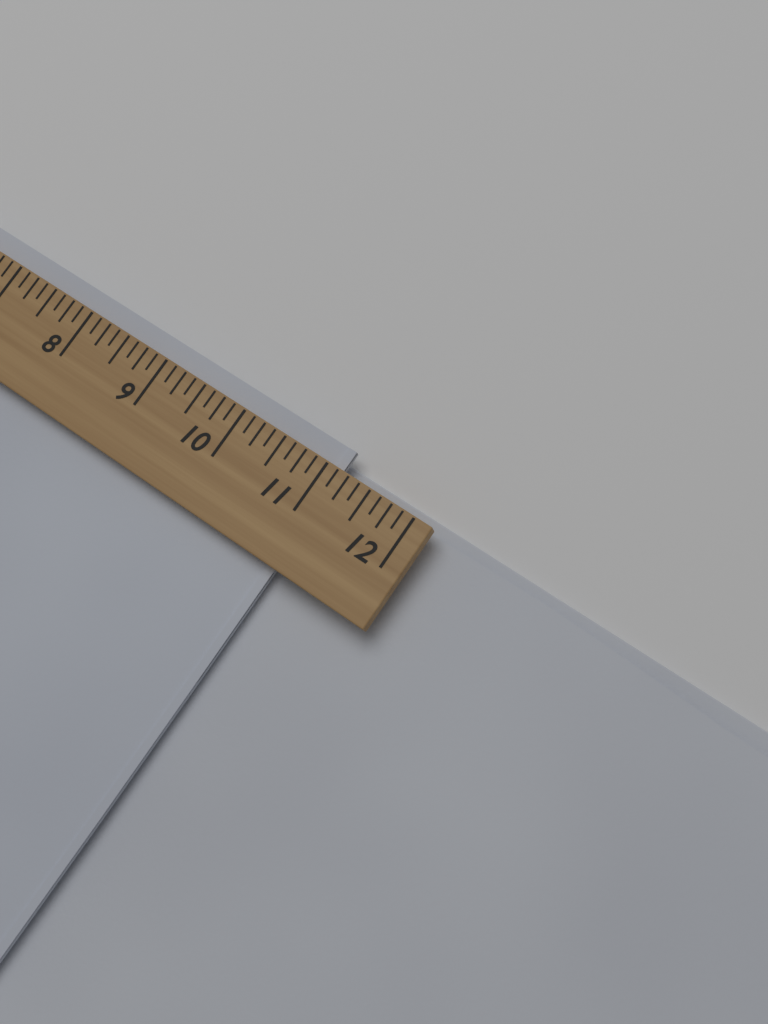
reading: 11.125 (no unit)
